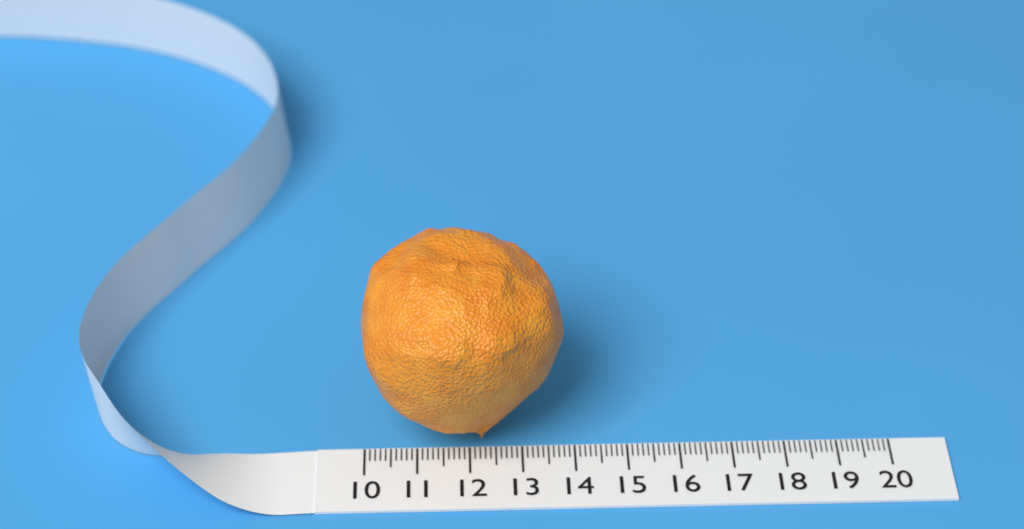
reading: 13.8 (no unit)
